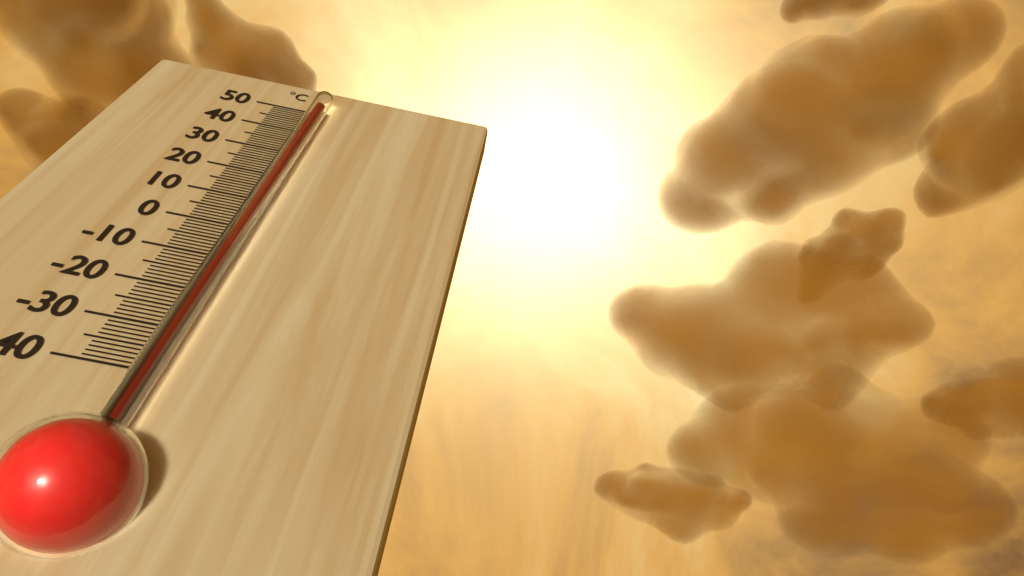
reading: 49 °C
